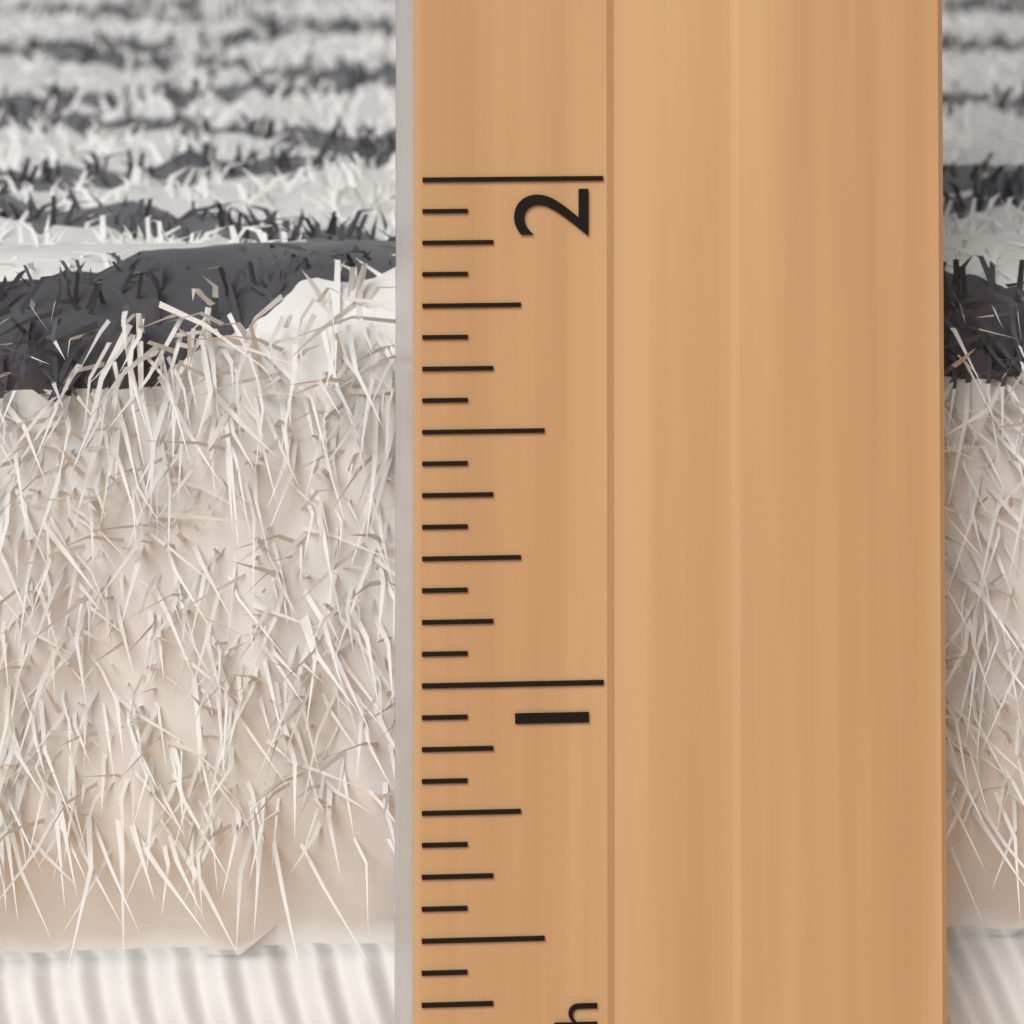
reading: 1.7500 inch
